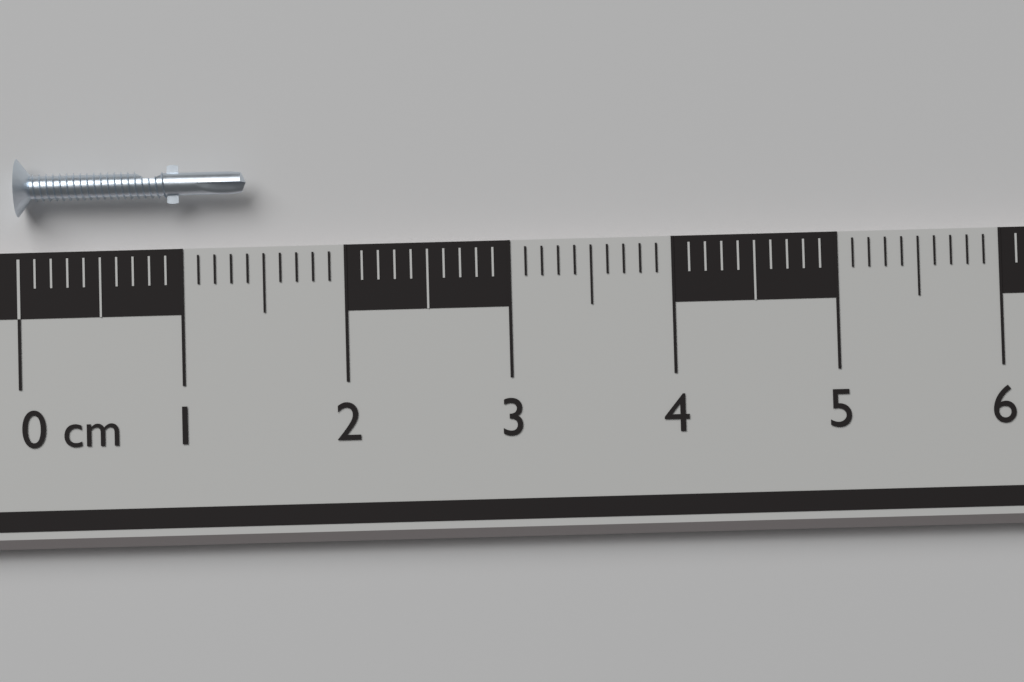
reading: 1.4 cm
